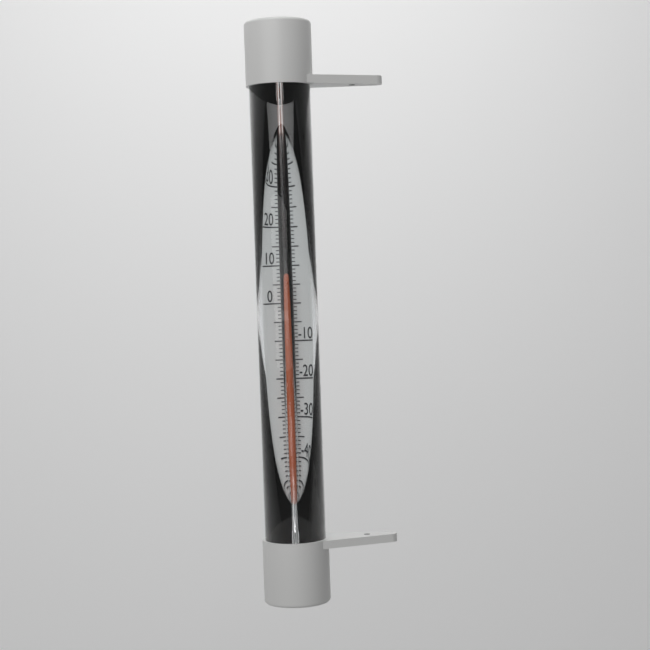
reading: 6 °C
